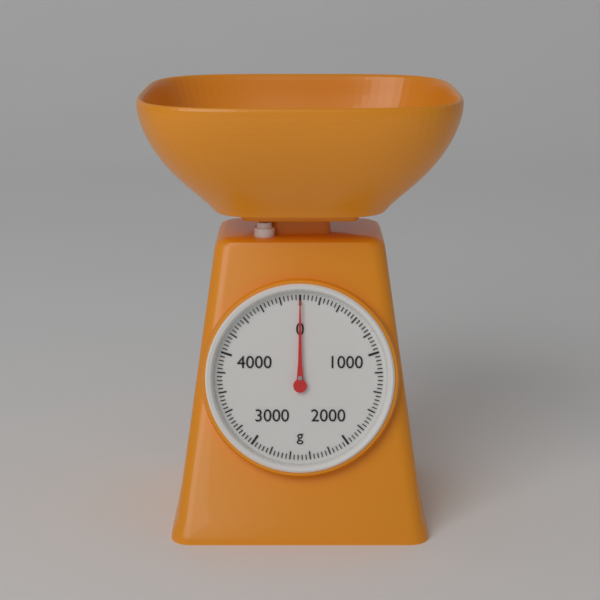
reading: 0 g
